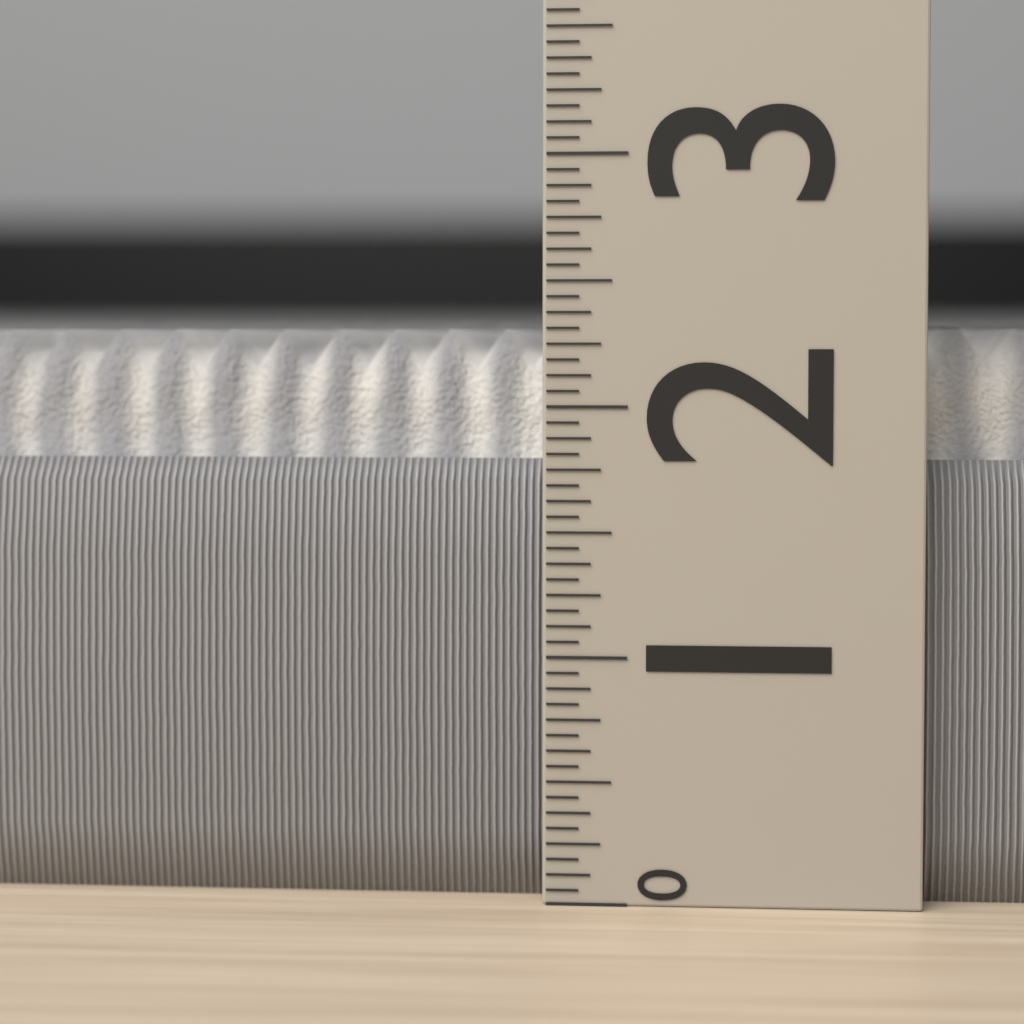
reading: 2.3125 (no unit)
